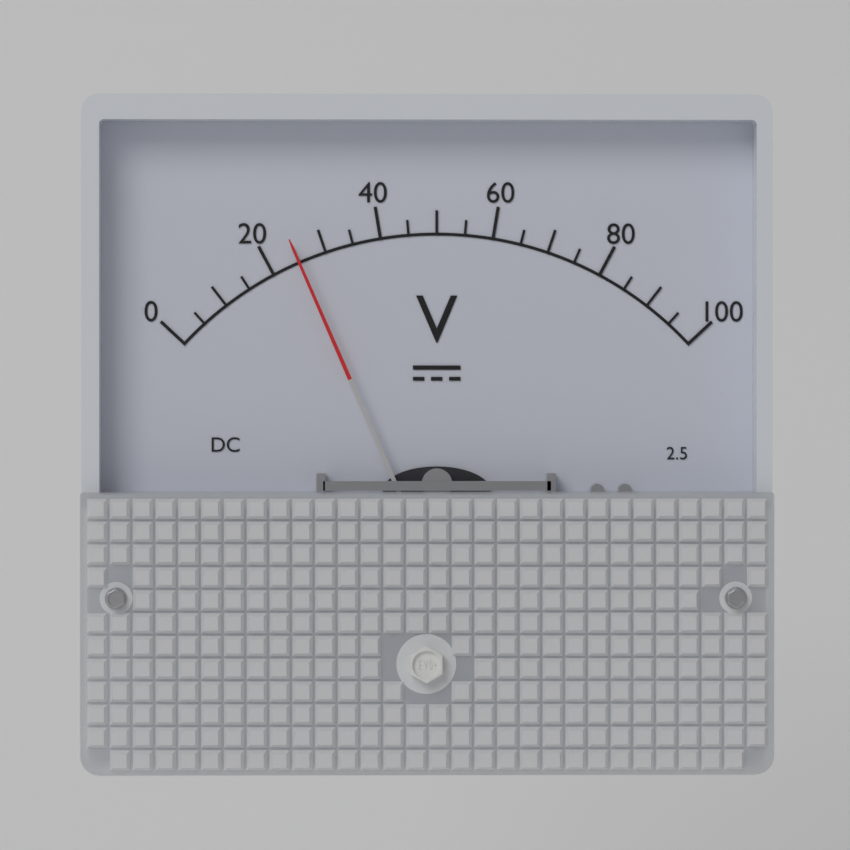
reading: 25 V
